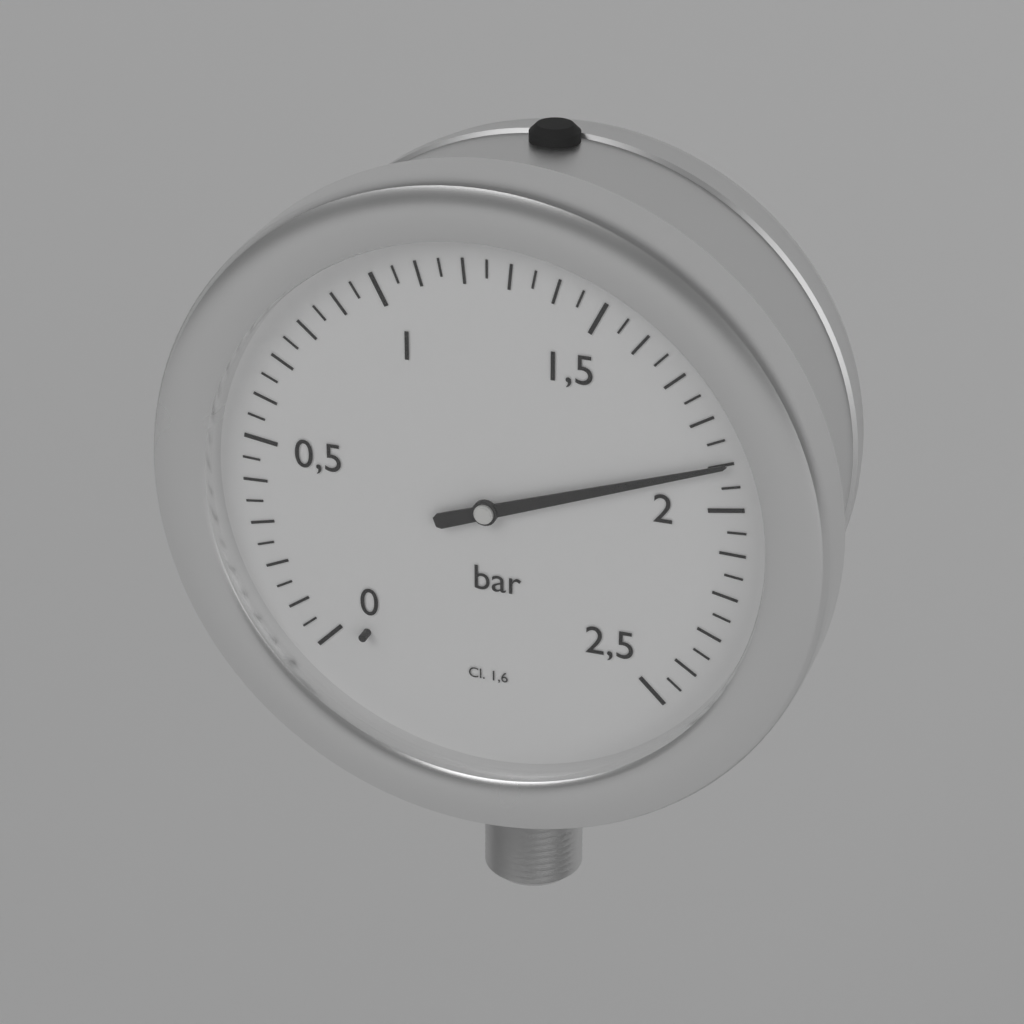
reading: 1.90 bar
